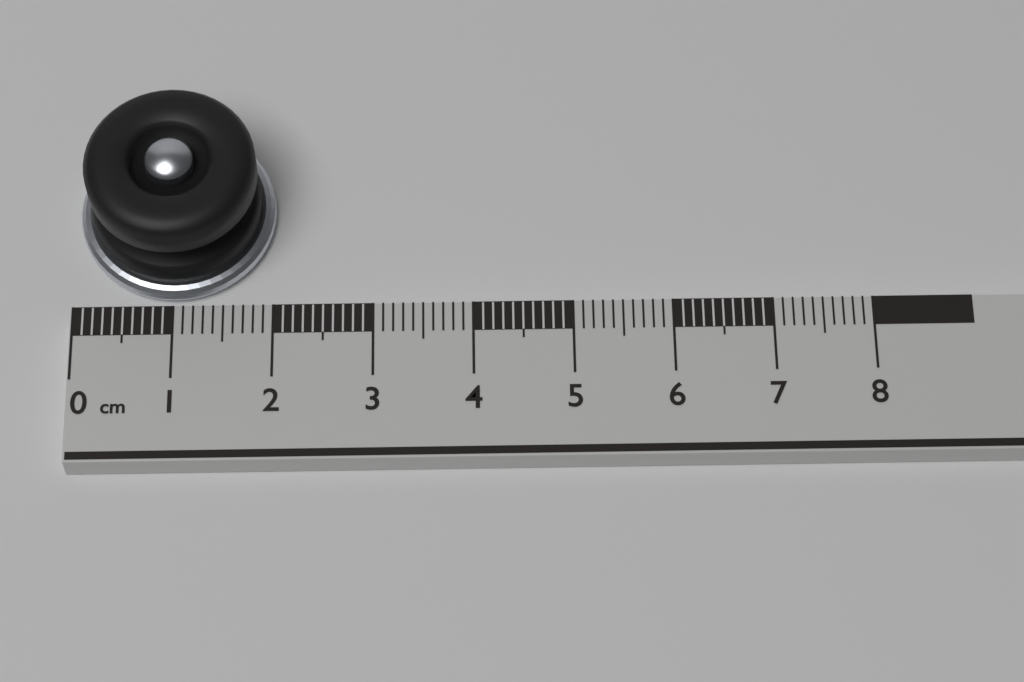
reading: 2.0 cm
